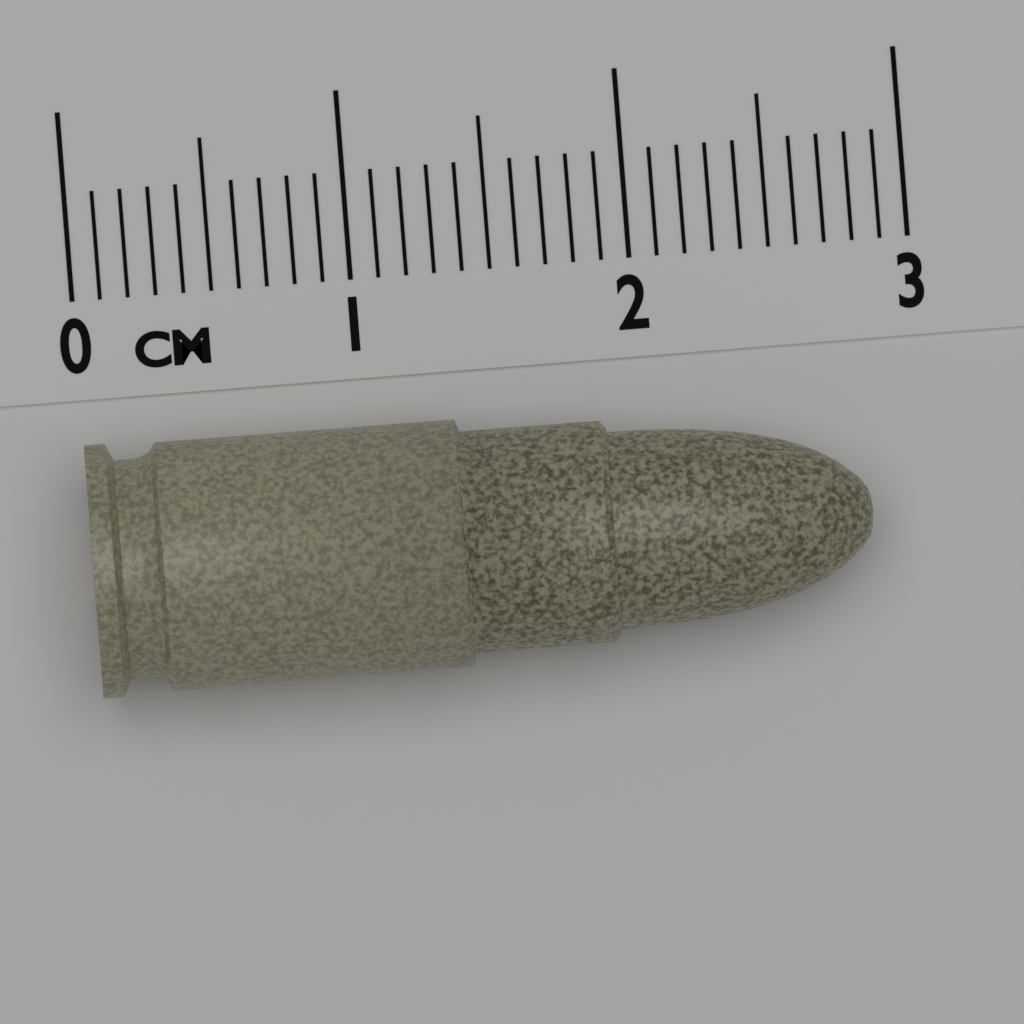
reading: 2.8 cm
